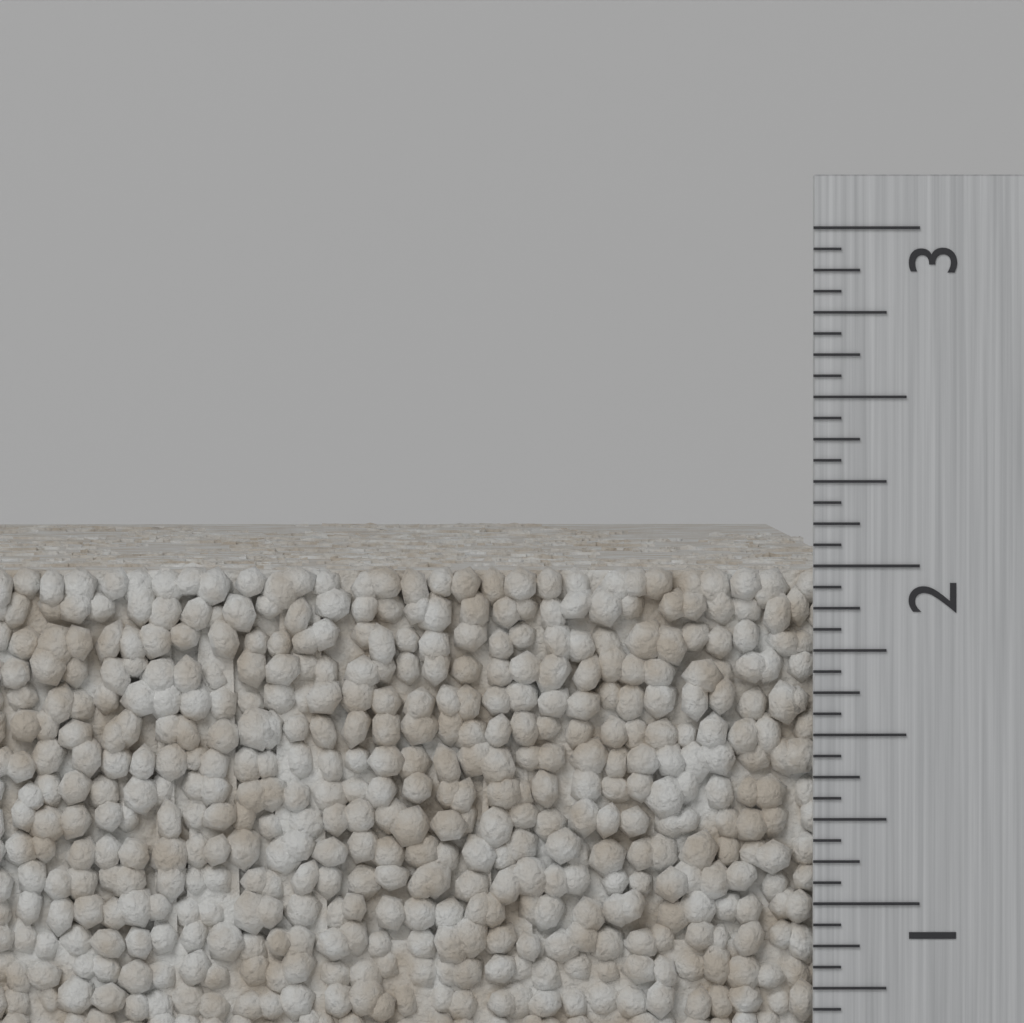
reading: 2.0000 inch
